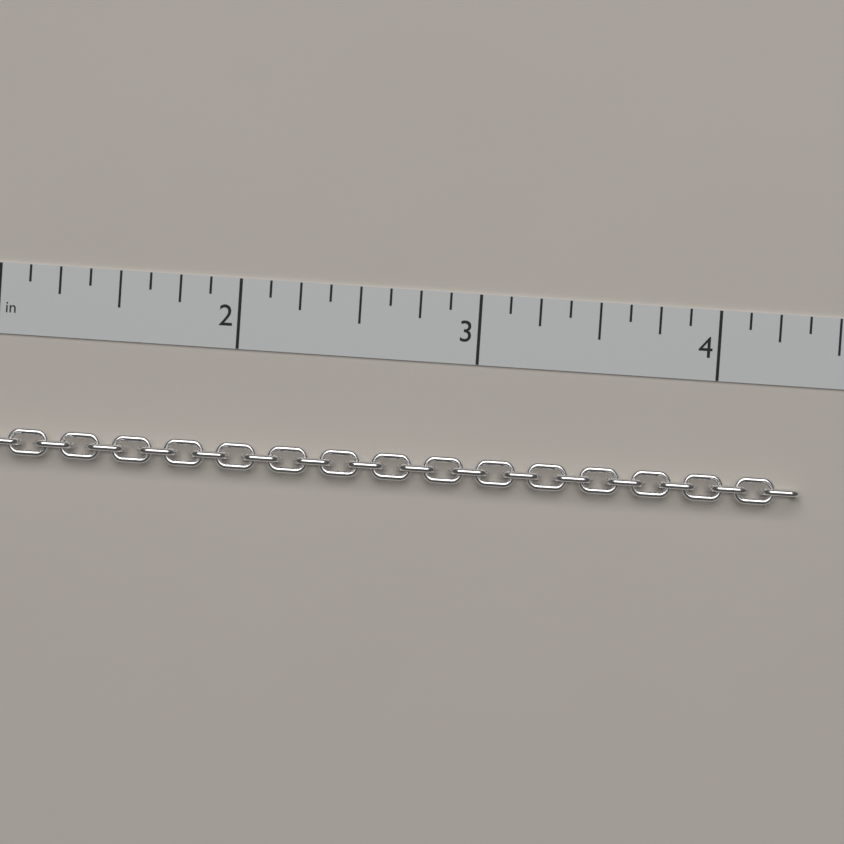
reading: 4.375 in
